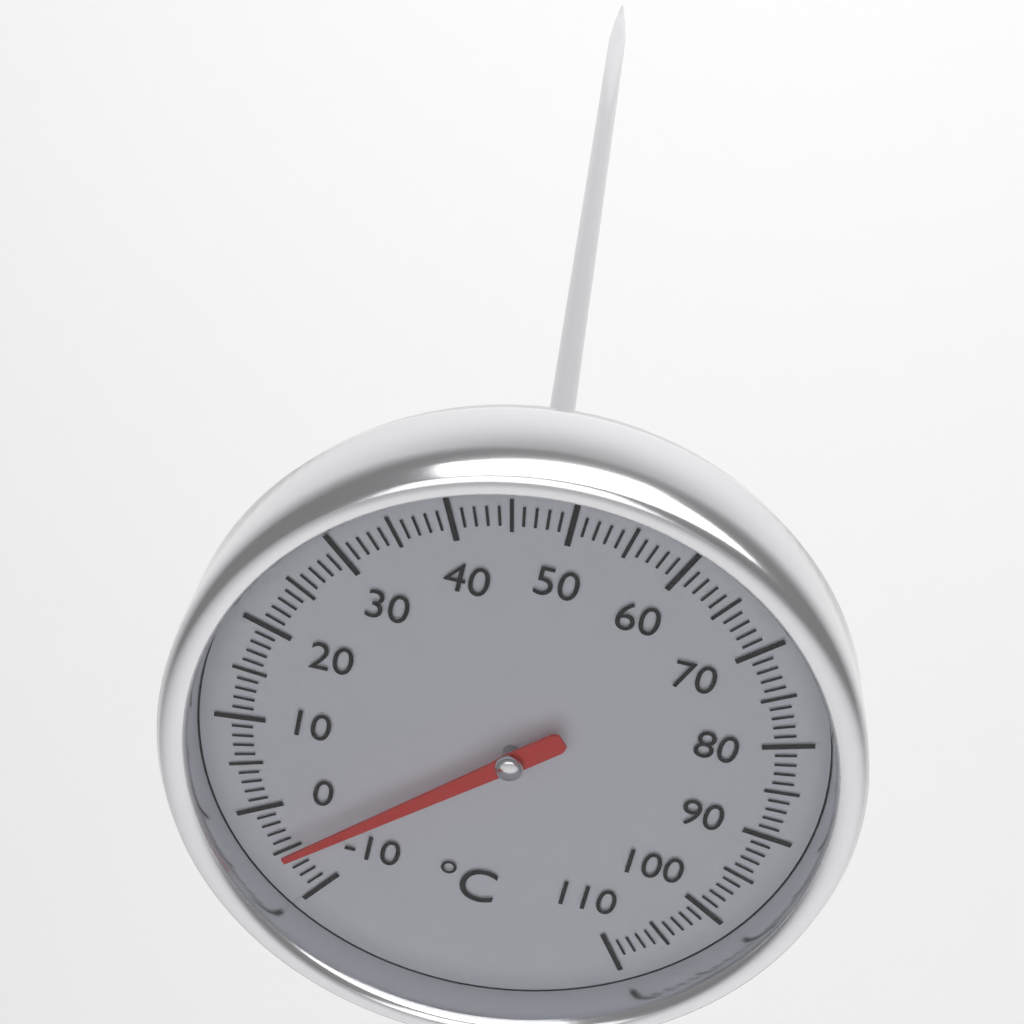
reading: -5 °C
